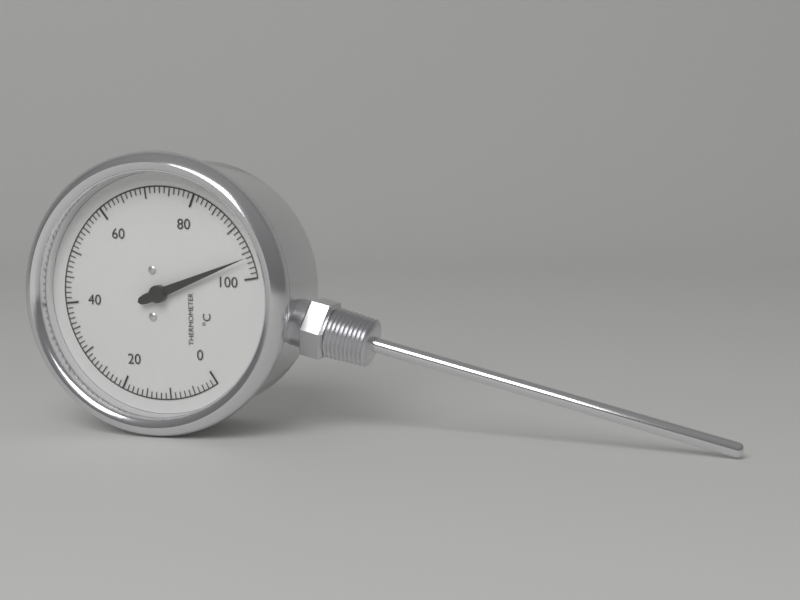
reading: 96 °C
